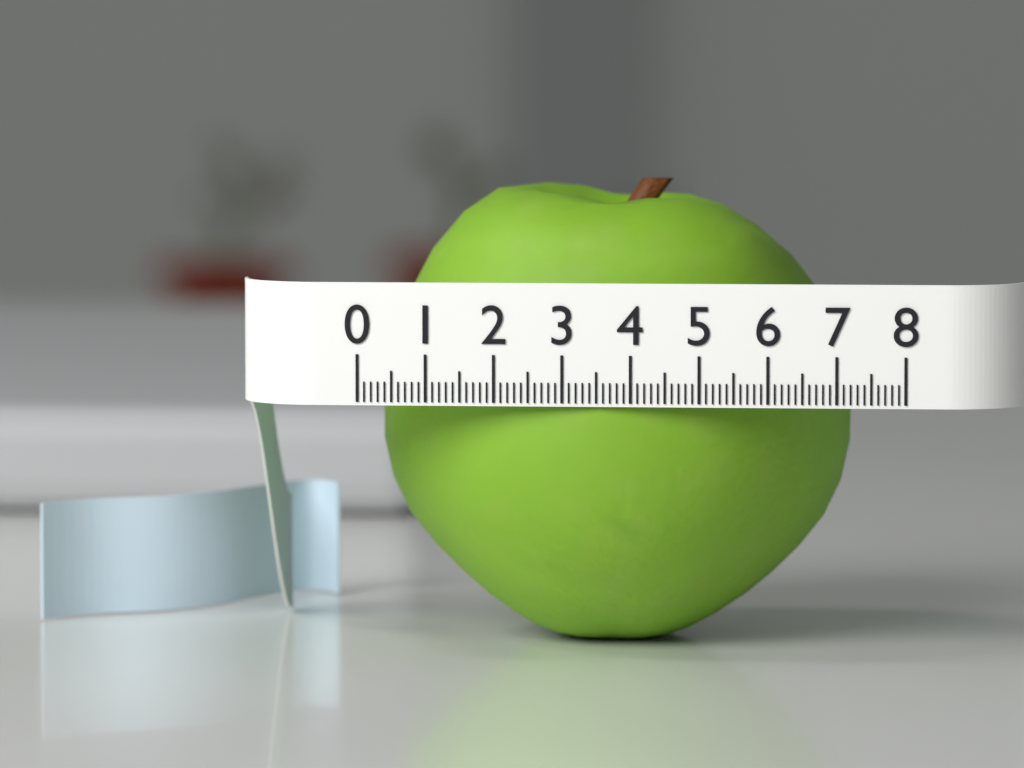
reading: 7.1 (no unit)
